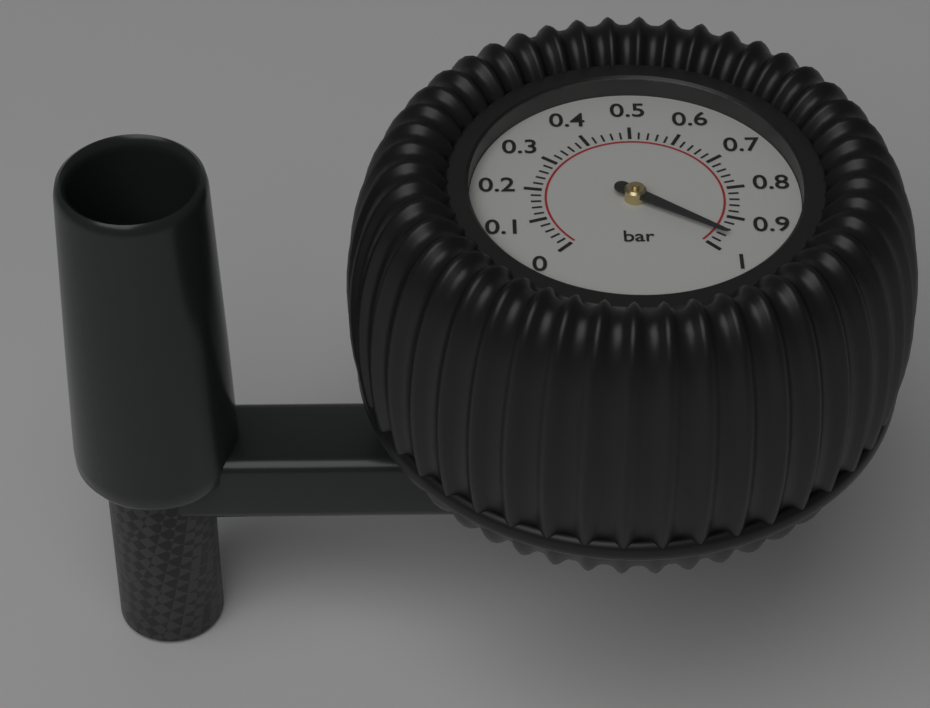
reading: 0.96 bar
